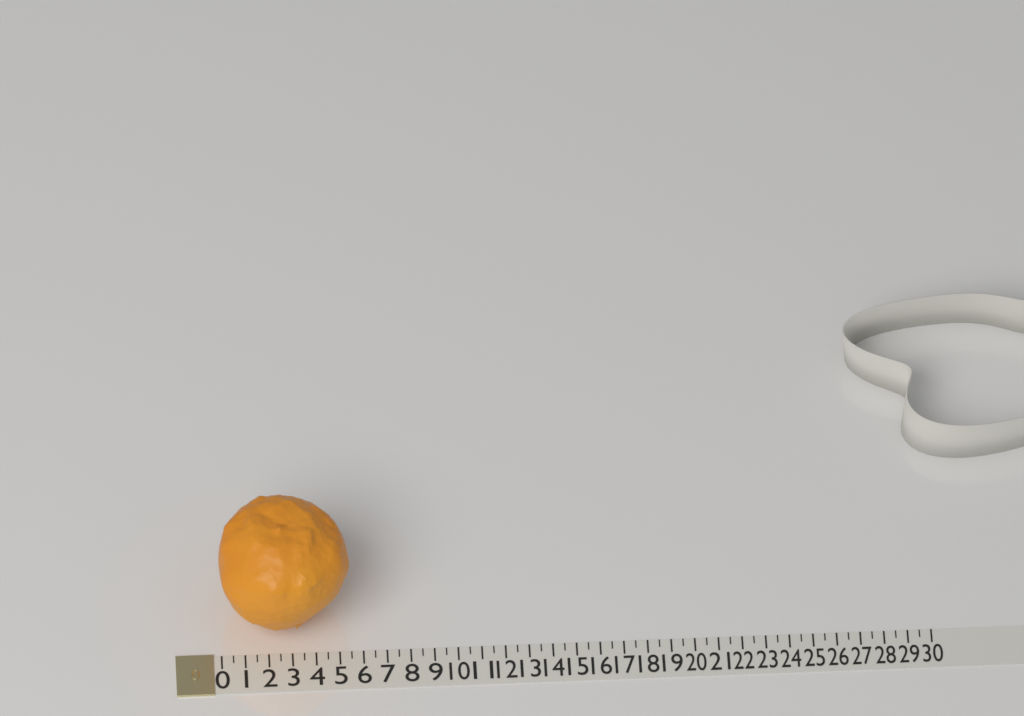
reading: 5.5 (no unit)
